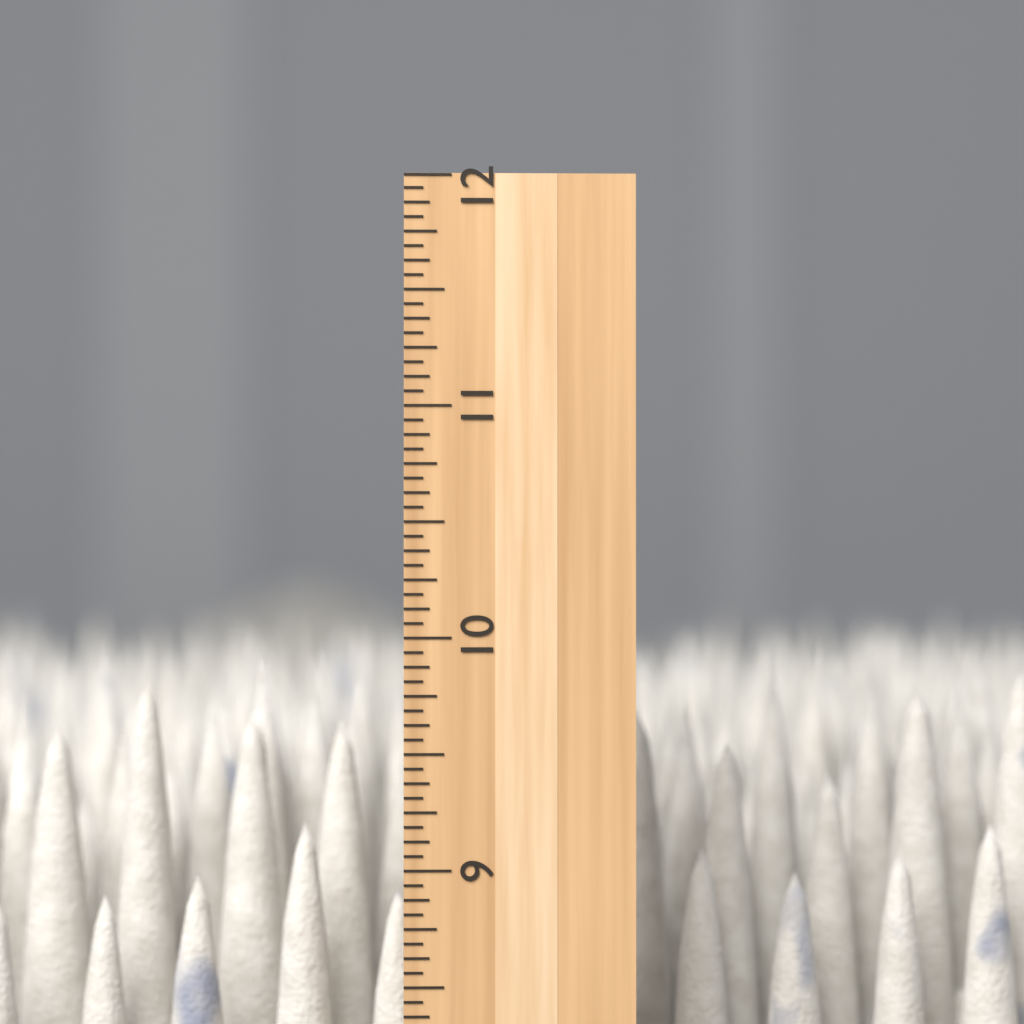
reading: 9.8750 inch
